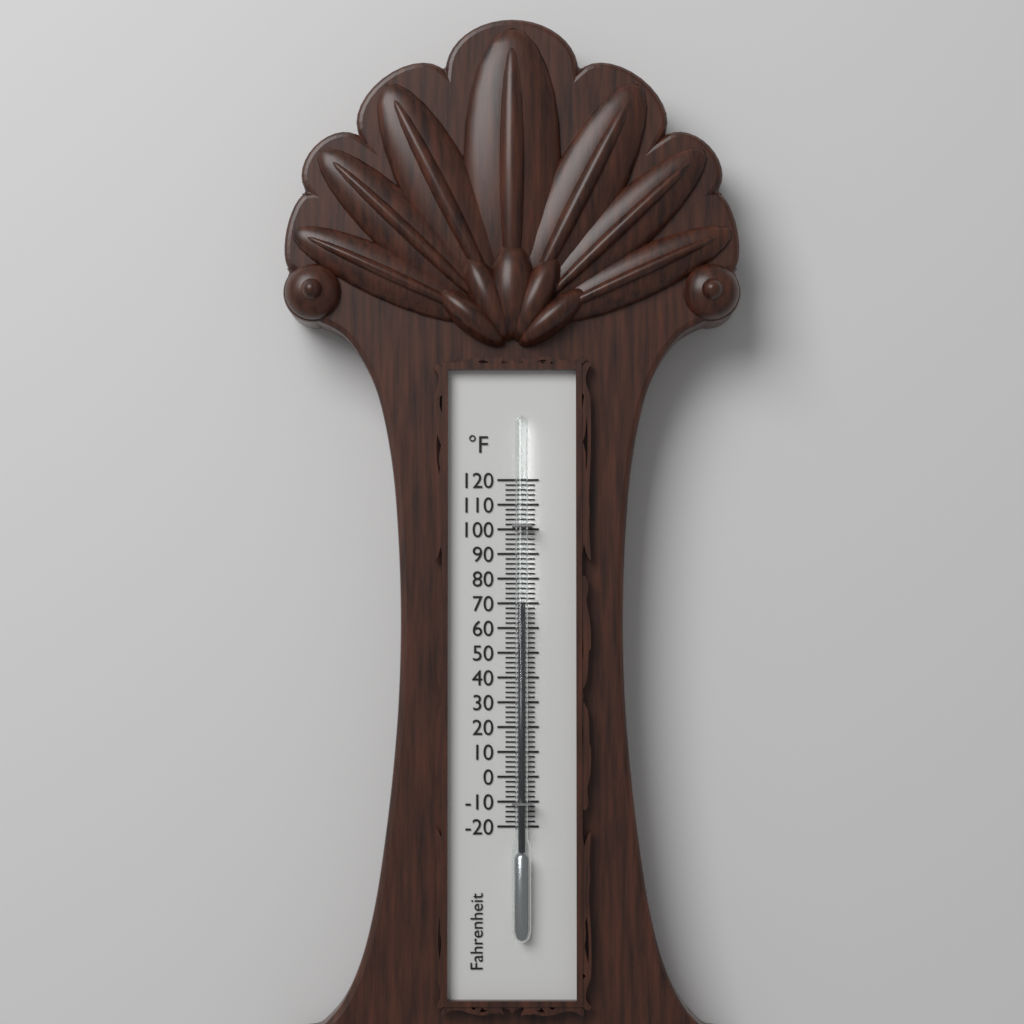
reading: 70 °F
